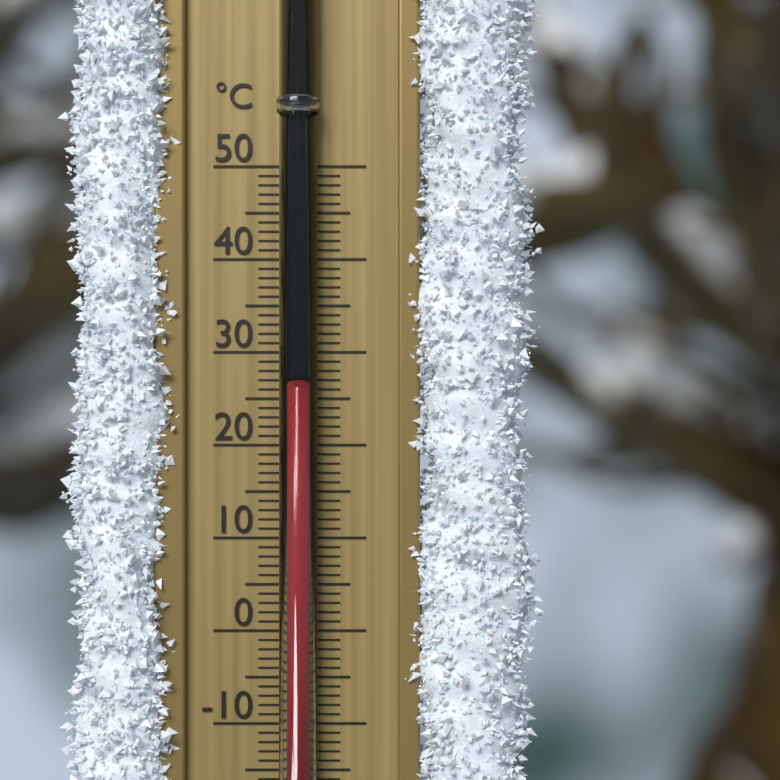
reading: 26 °C
